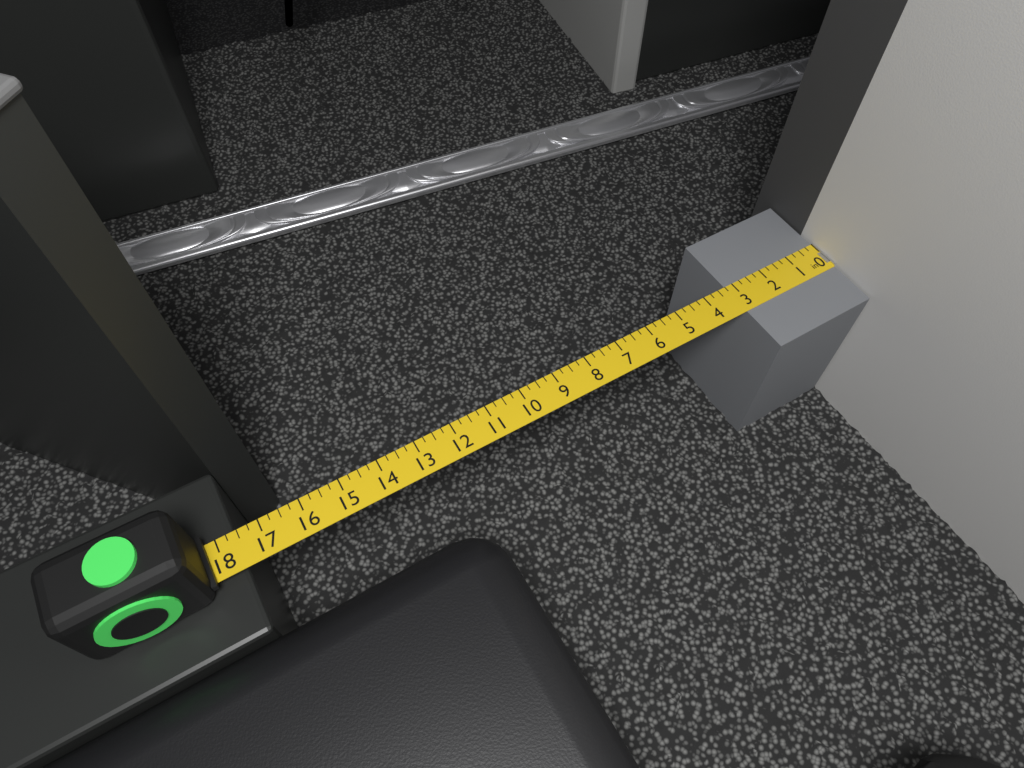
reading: 3.25 in
